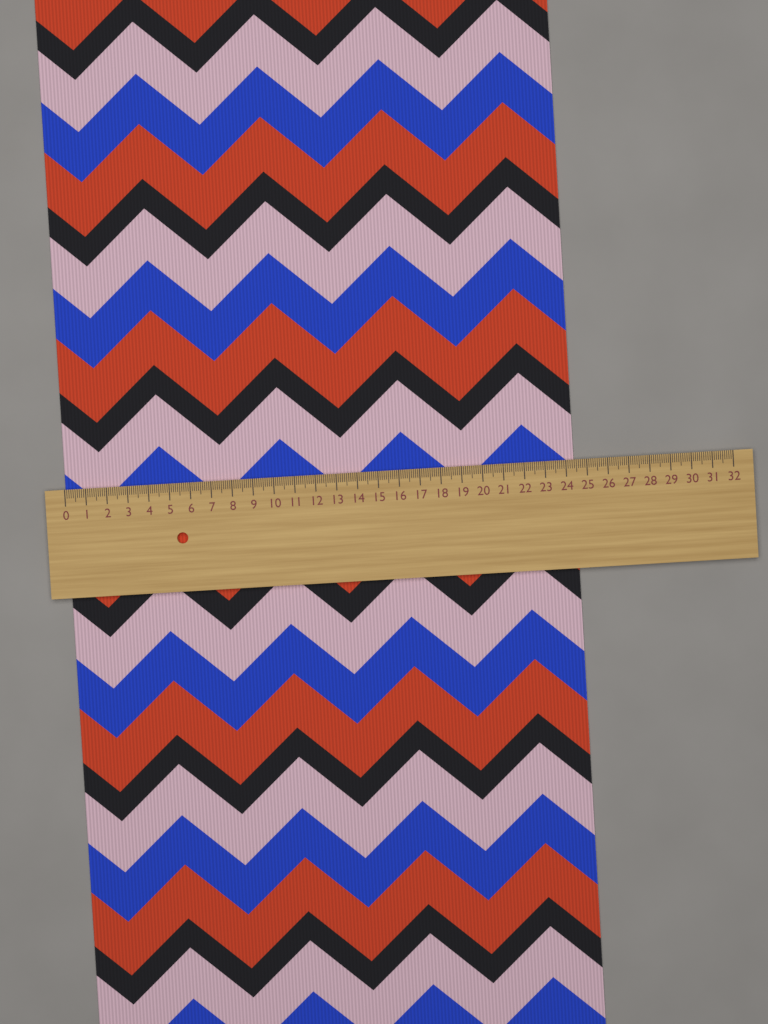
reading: 24.4 (no unit)
